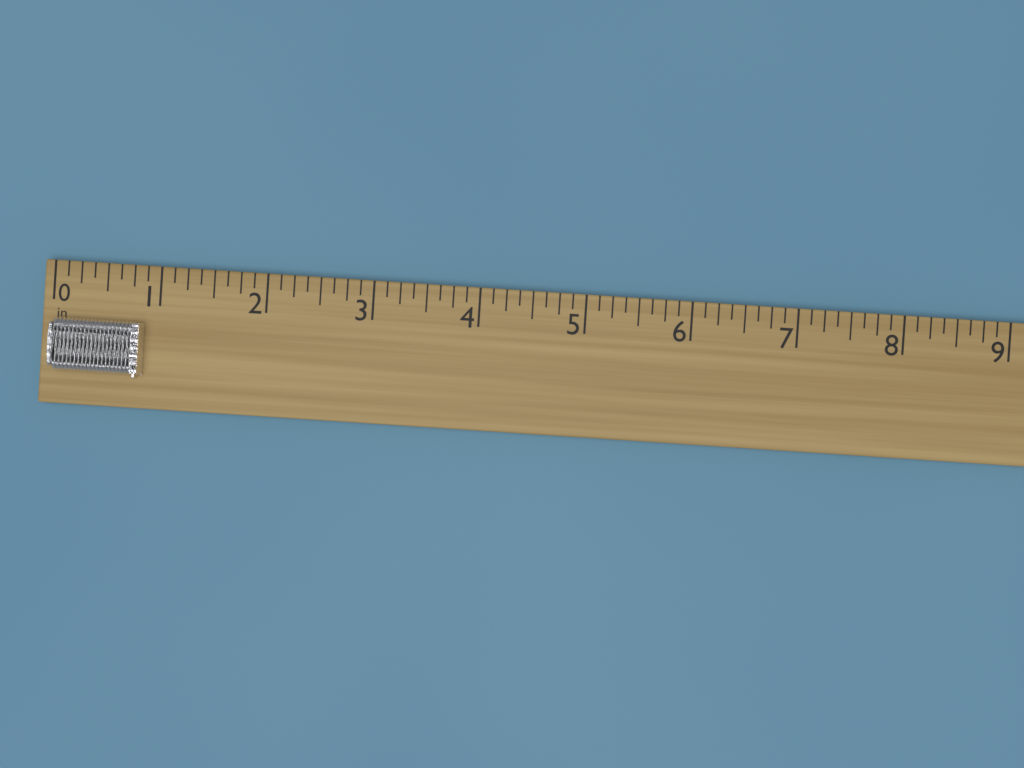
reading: 0.875 in
